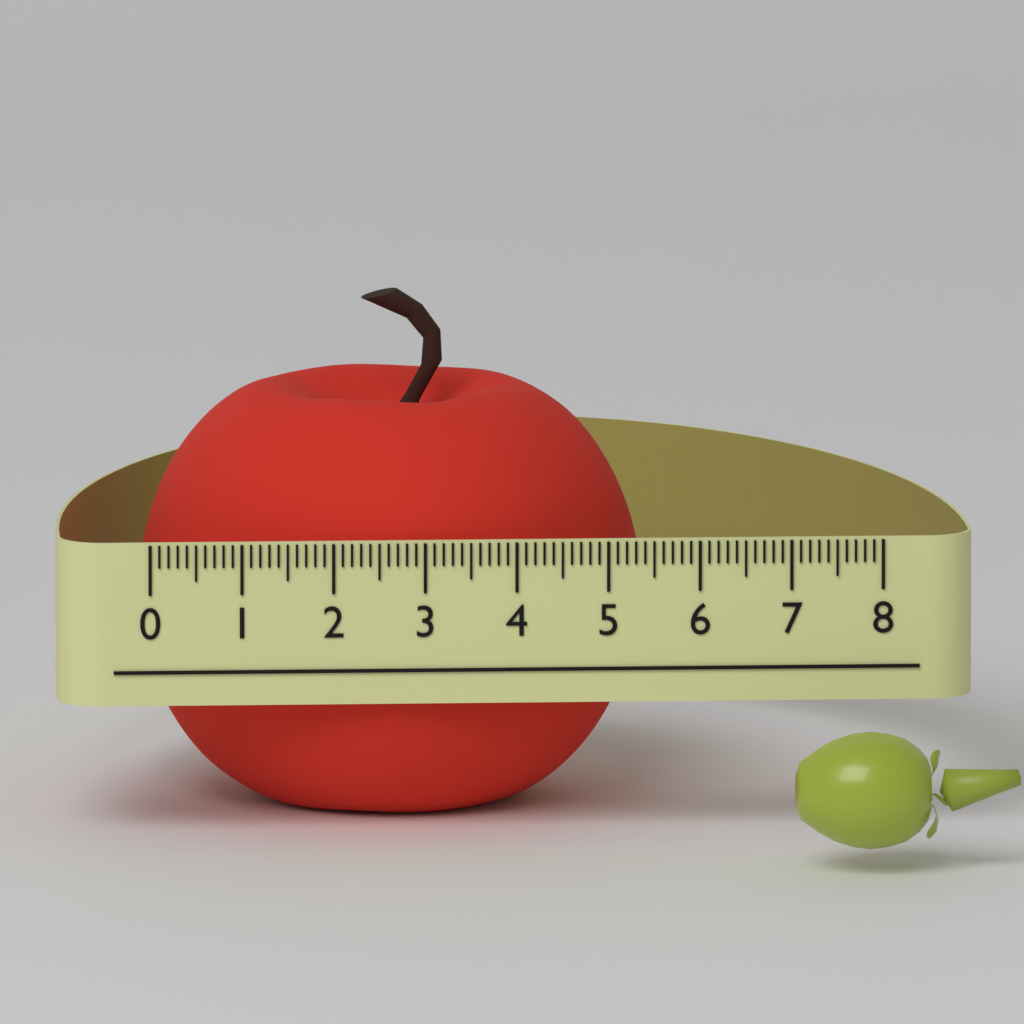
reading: 5.5 (no unit)
